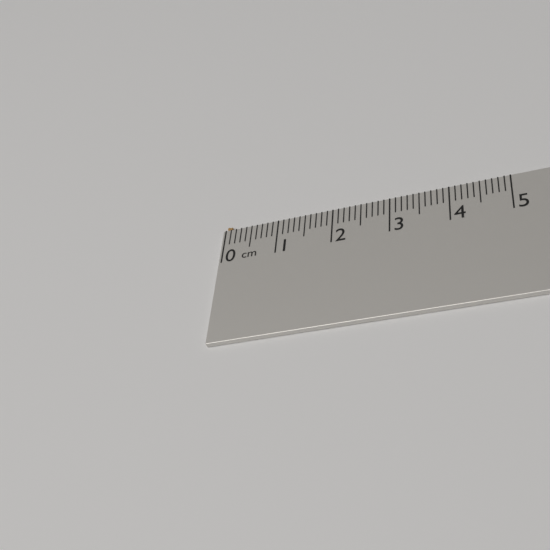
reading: 0.1 cm
